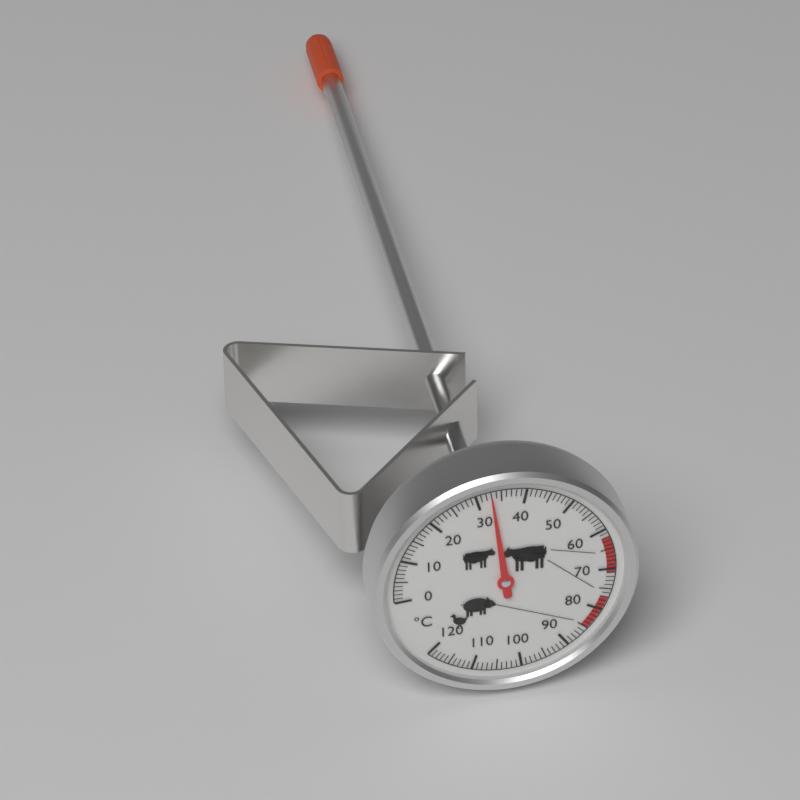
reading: 33 °C
